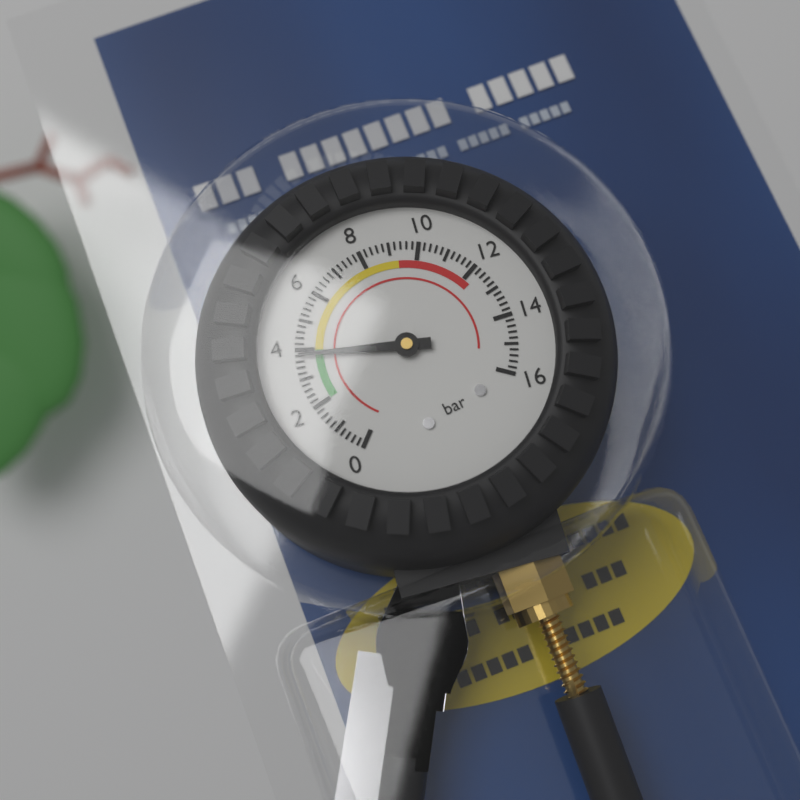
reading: 3.8 bar
